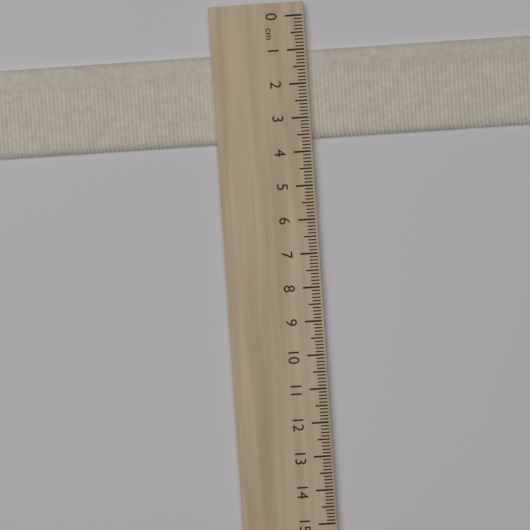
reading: 3.6 cm
